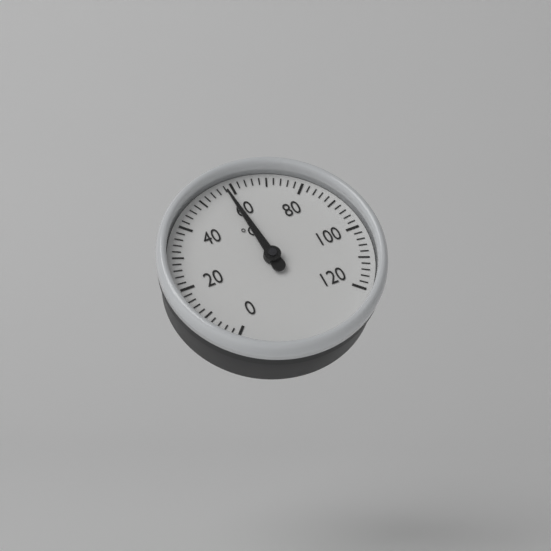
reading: 58 °C
